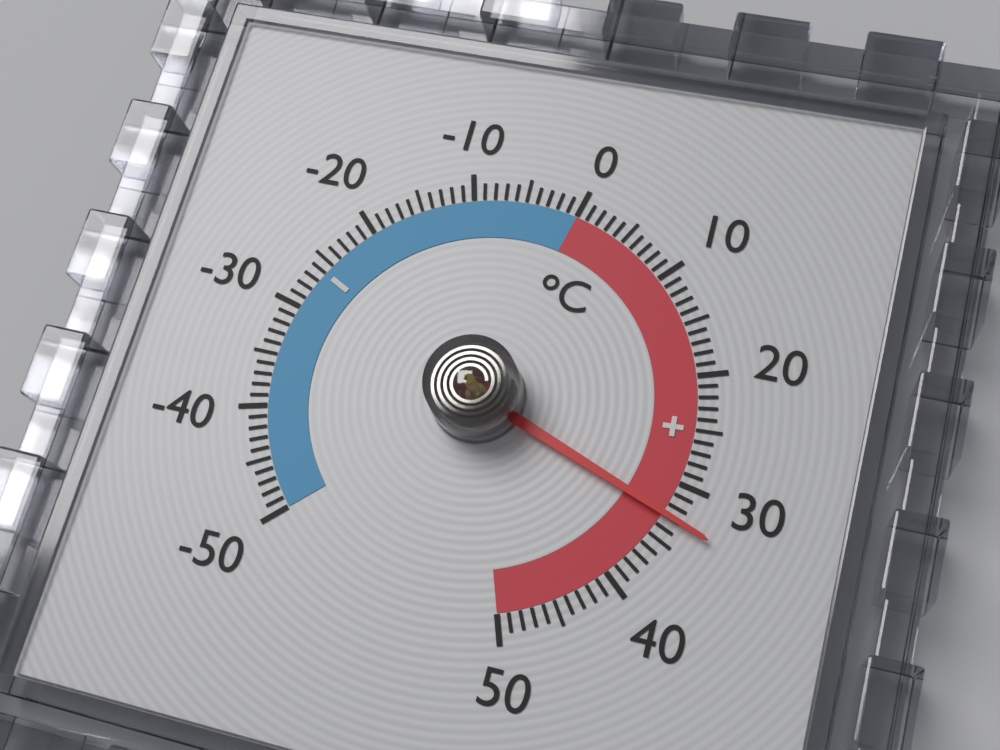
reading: 33 °C
